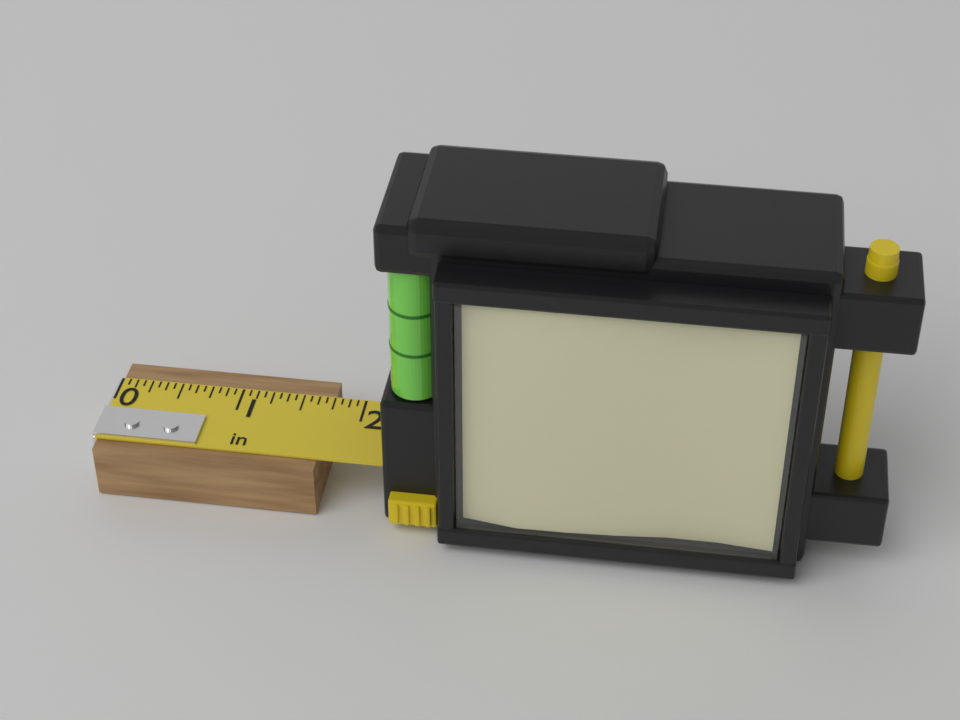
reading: 1.7500 in
